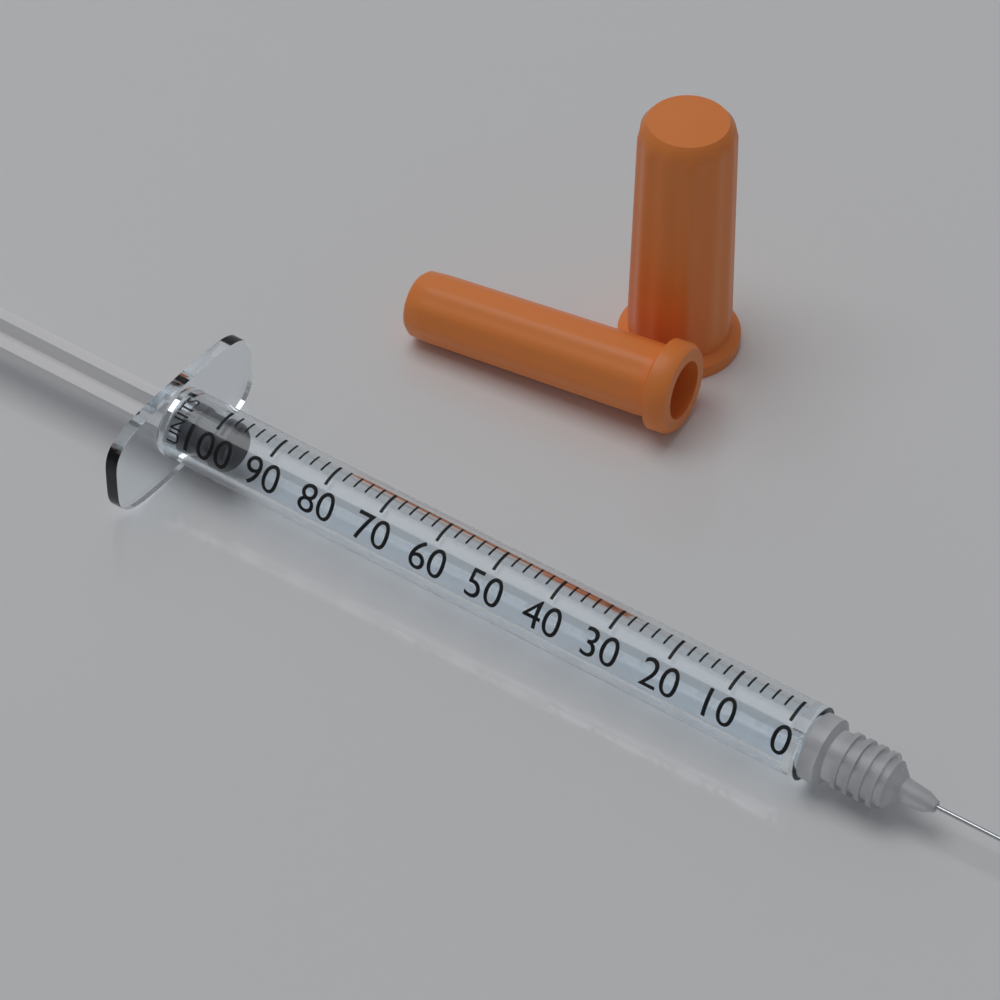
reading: 98 units
